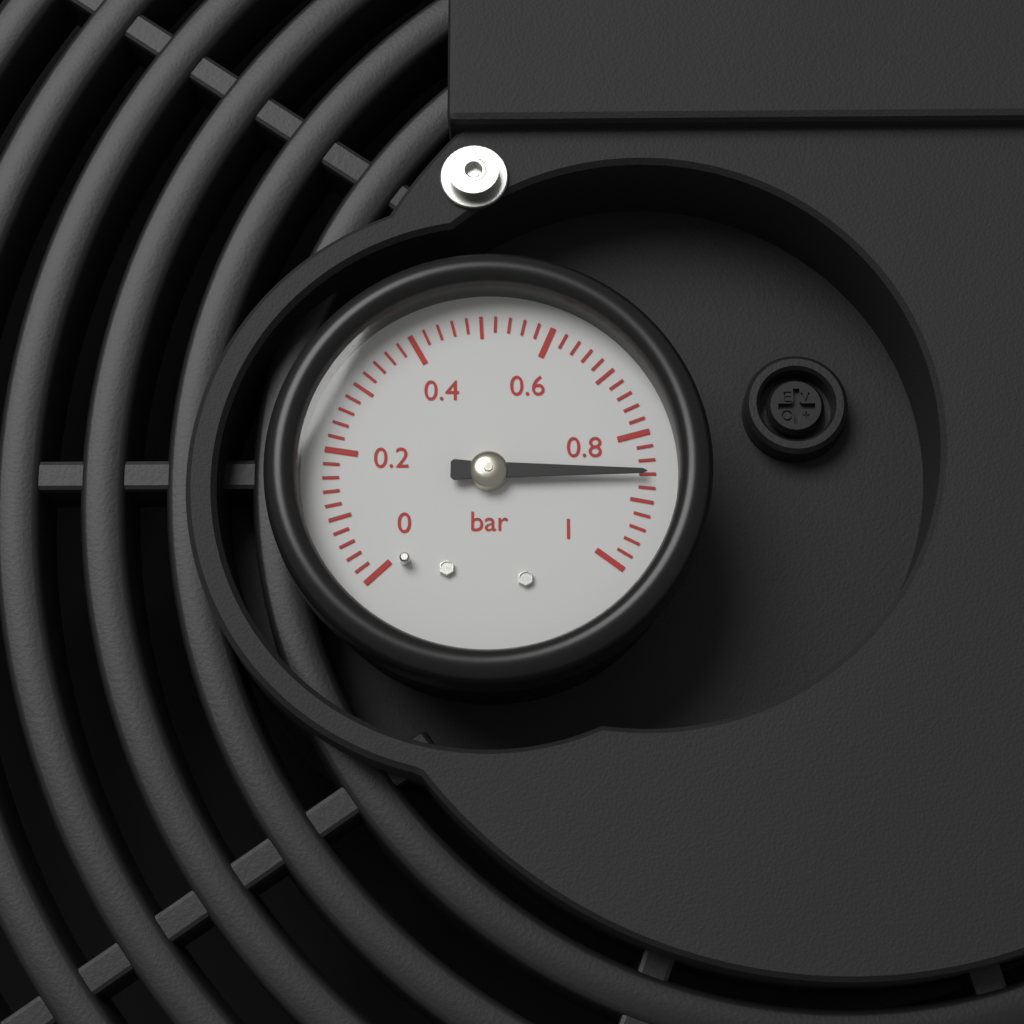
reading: 0.86 bar
